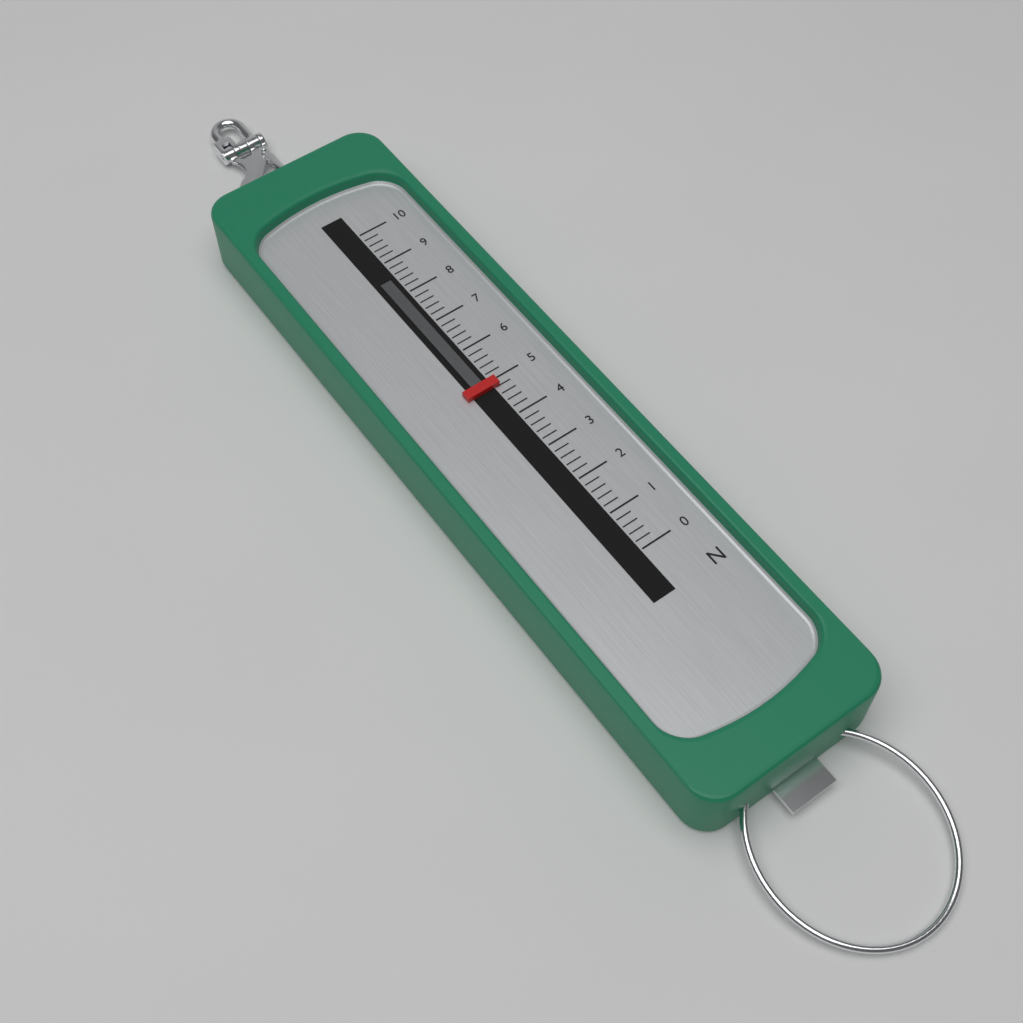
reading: 4.8 N
